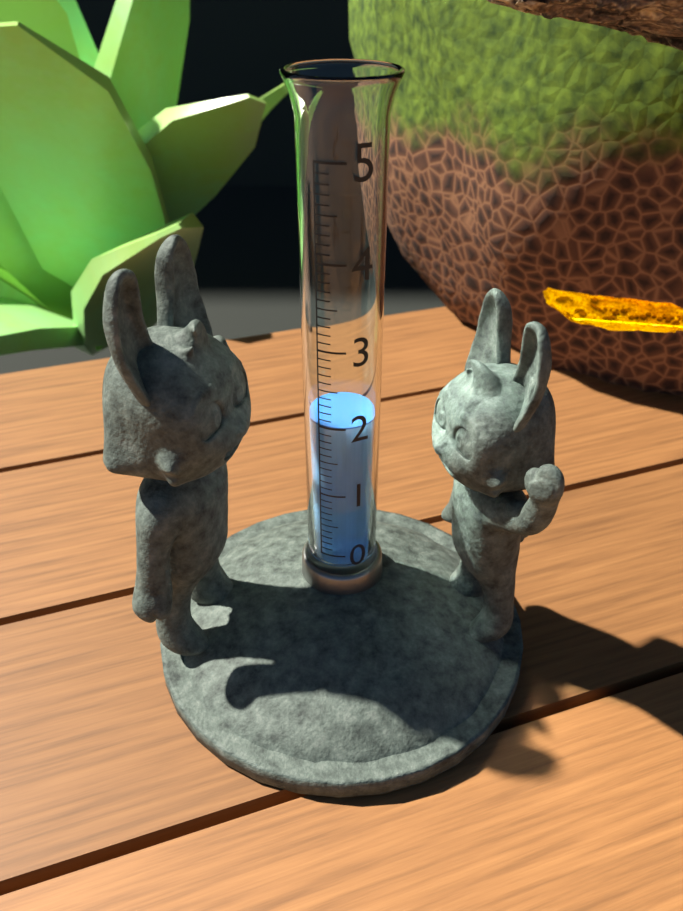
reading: 2.0 (no unit)
